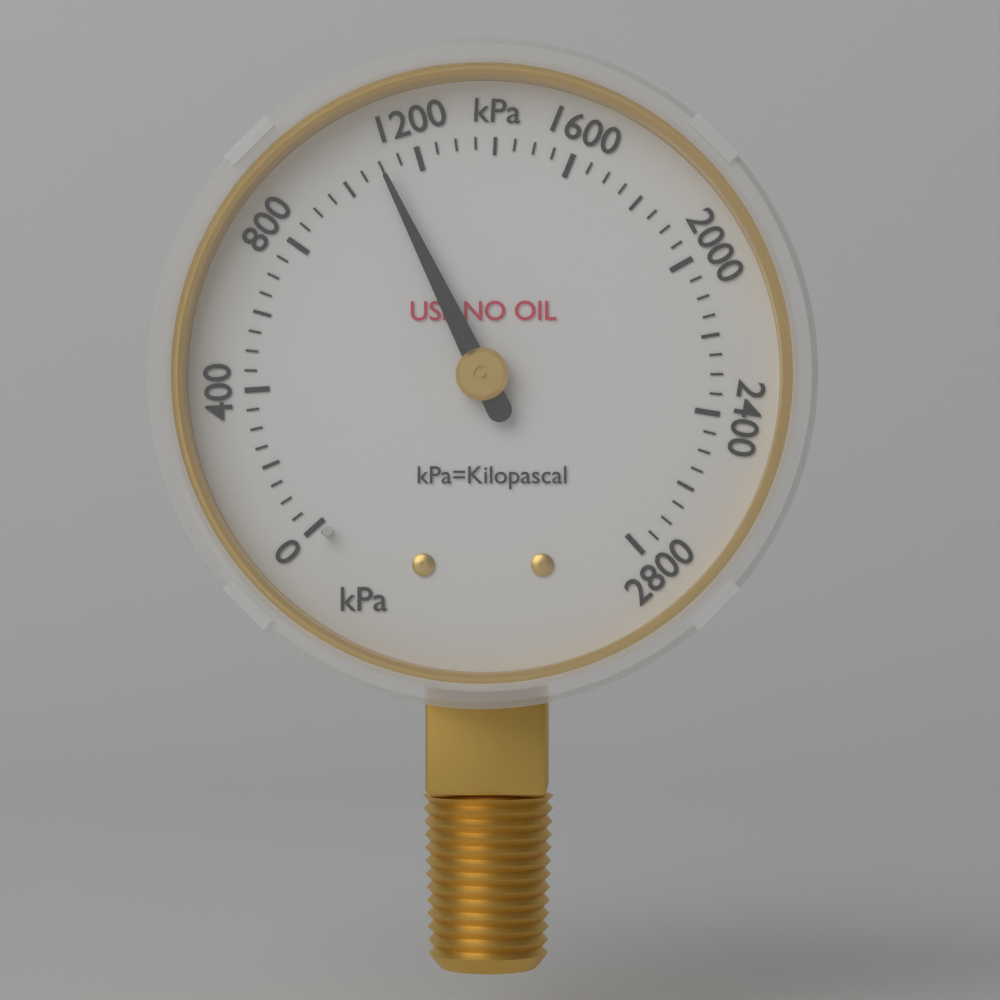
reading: 1100 kPa
